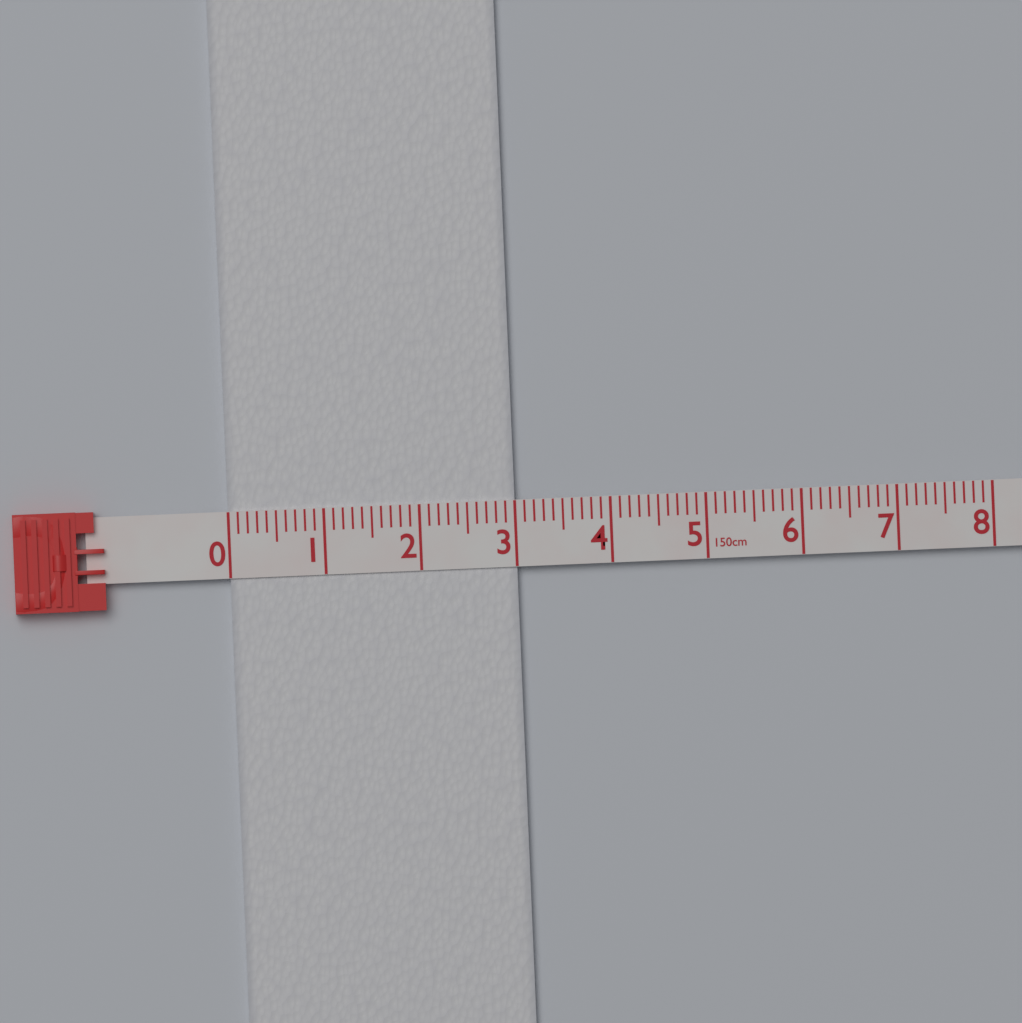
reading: 3.0 cm
